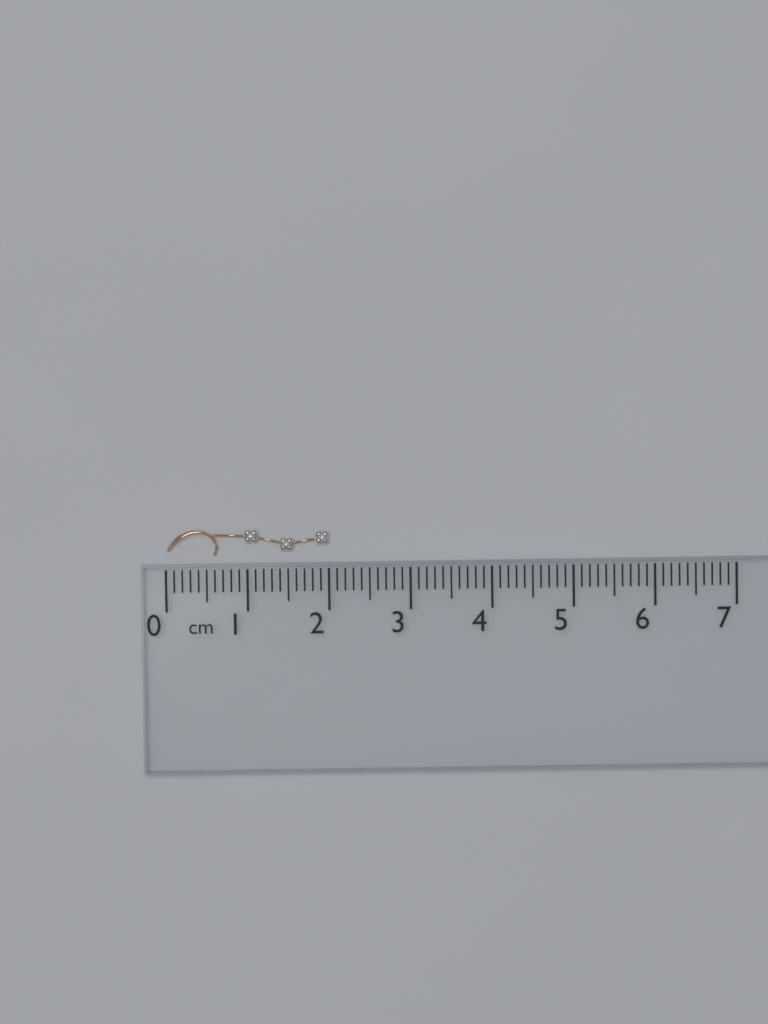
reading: 2.0 cm
